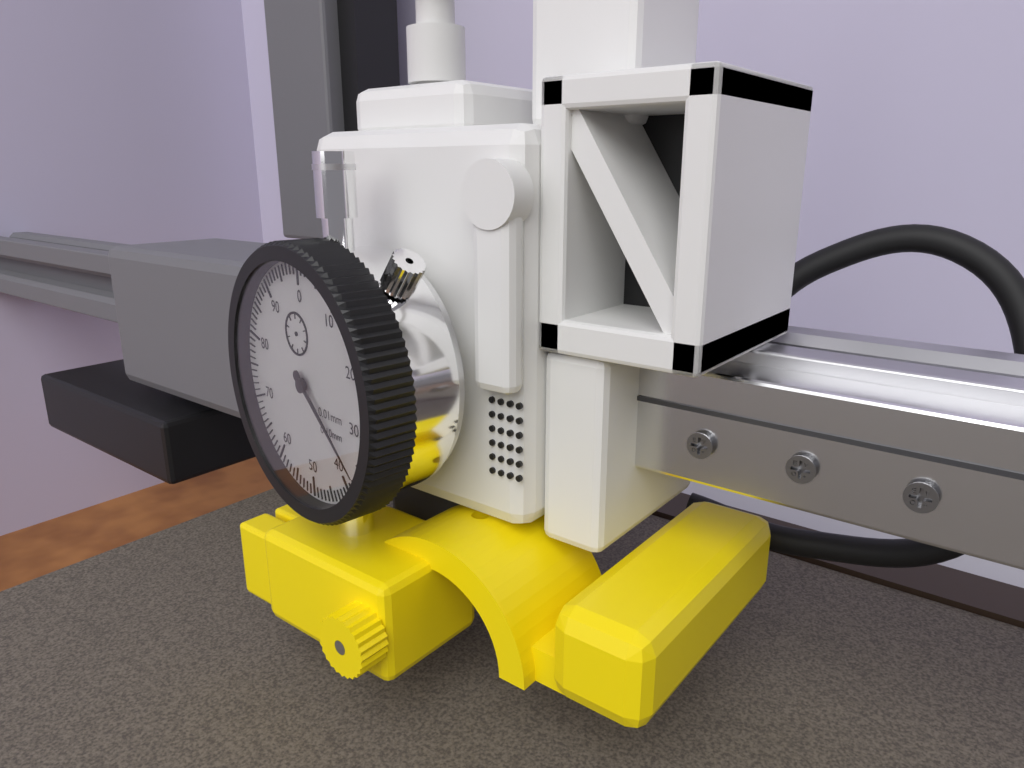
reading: 37 0.01mm
